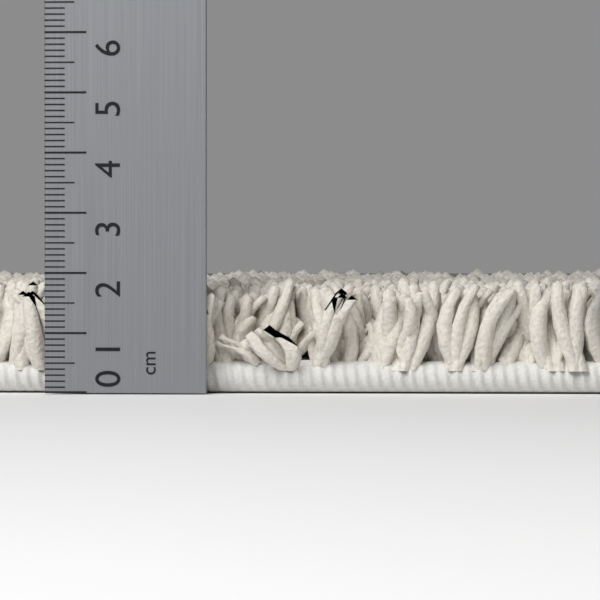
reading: 2.0 cm
